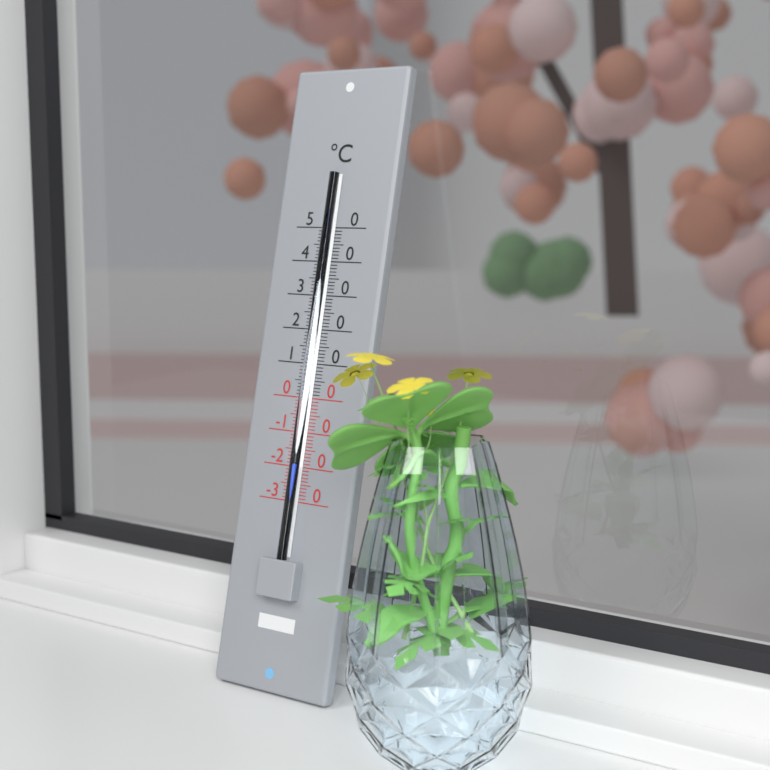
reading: -19 °C
